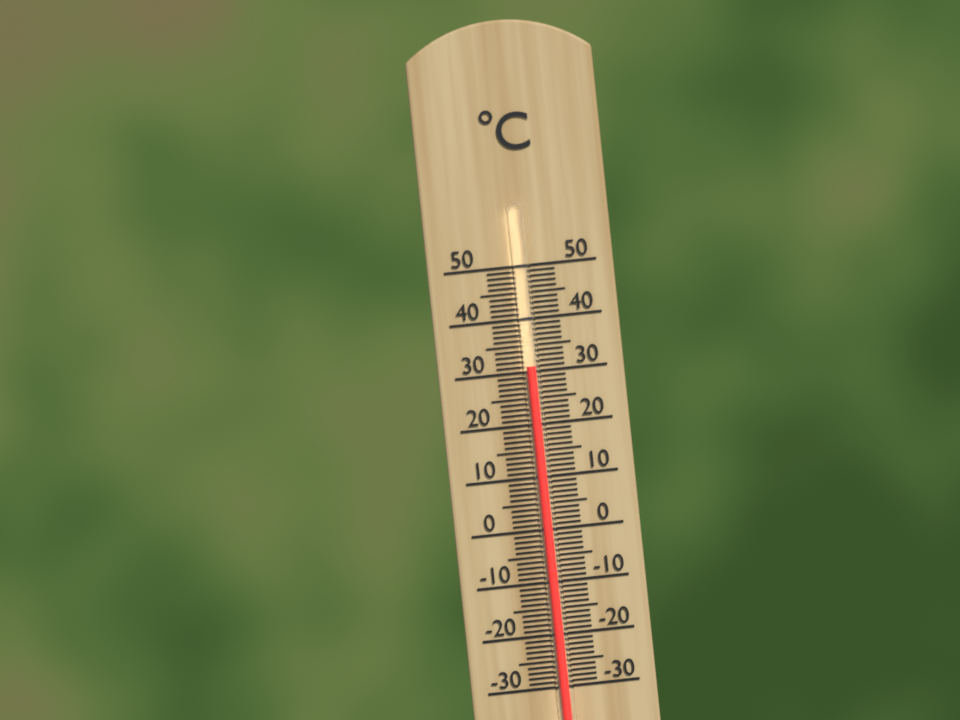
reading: 31 °C
